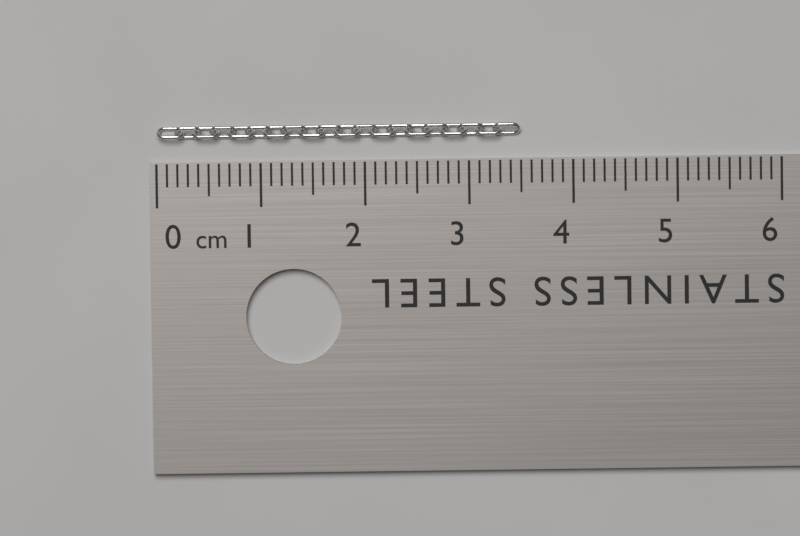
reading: 3.5 cm
